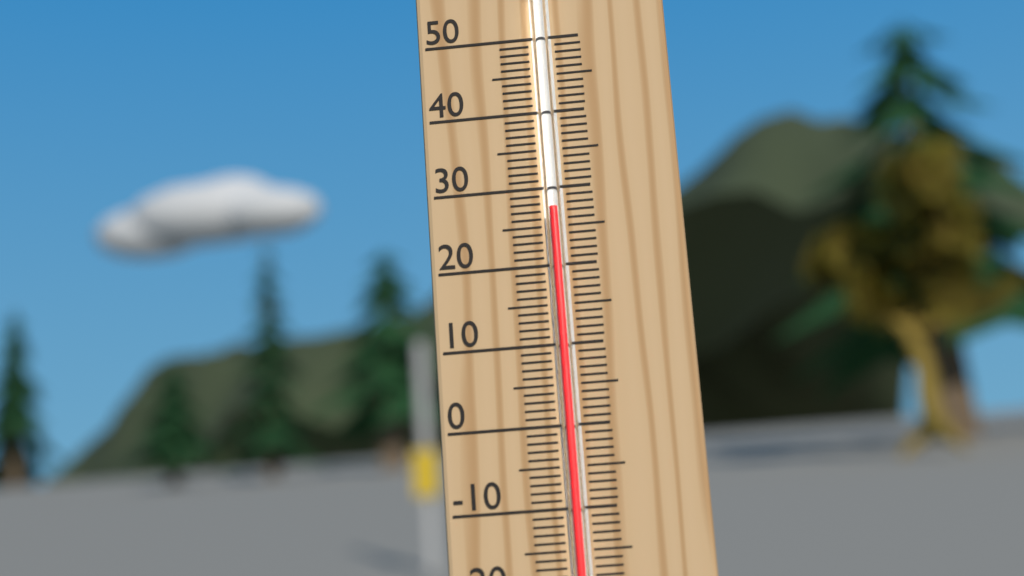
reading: 27 °C
